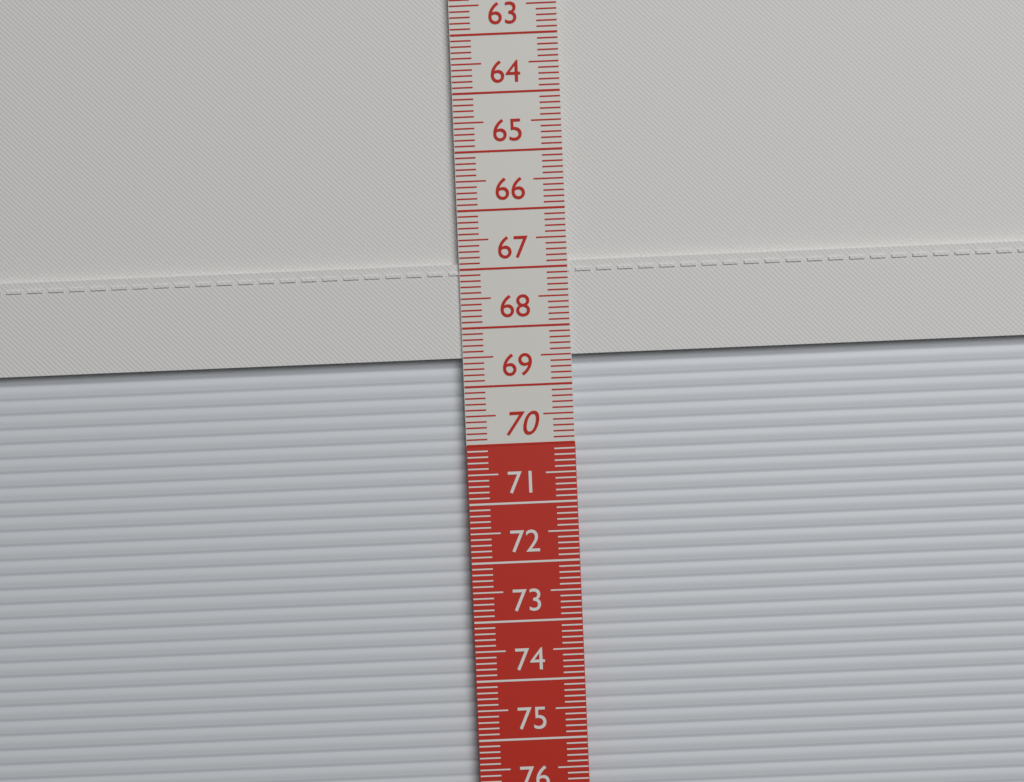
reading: 68.5 cm
